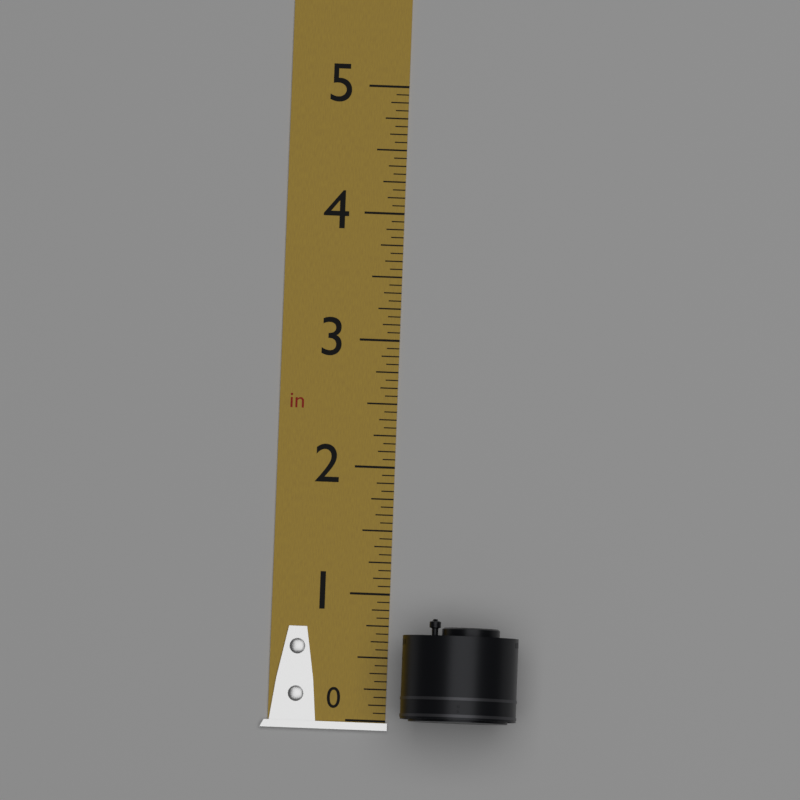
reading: 0.8125 in
